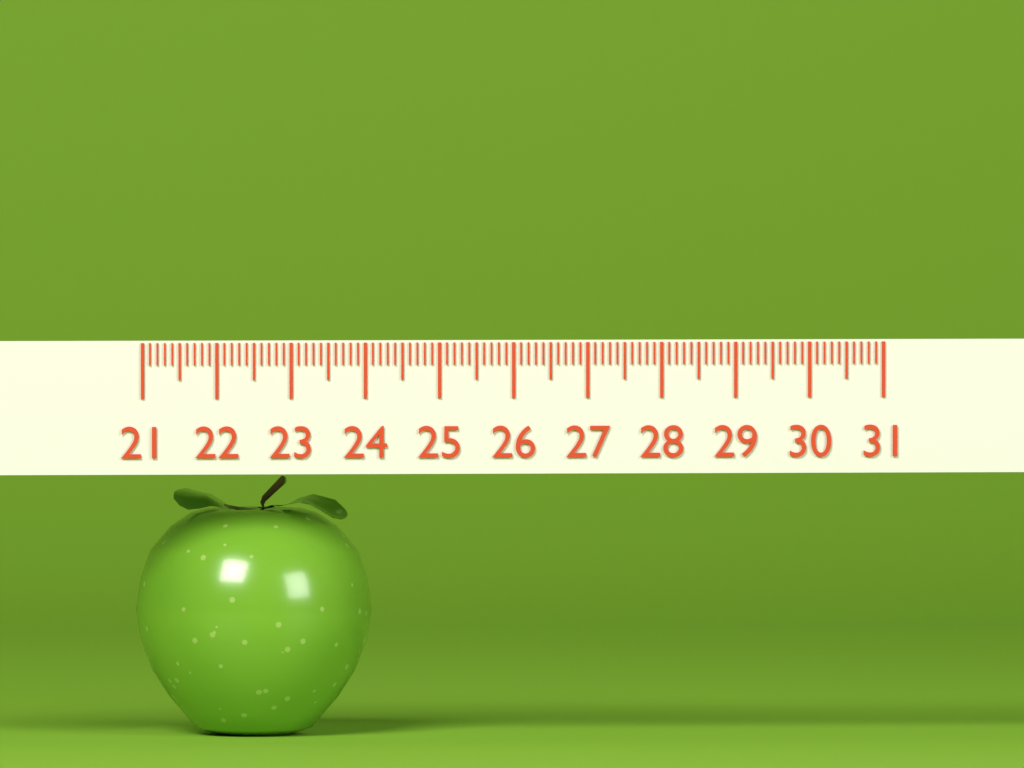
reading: 24.2 (no unit)
